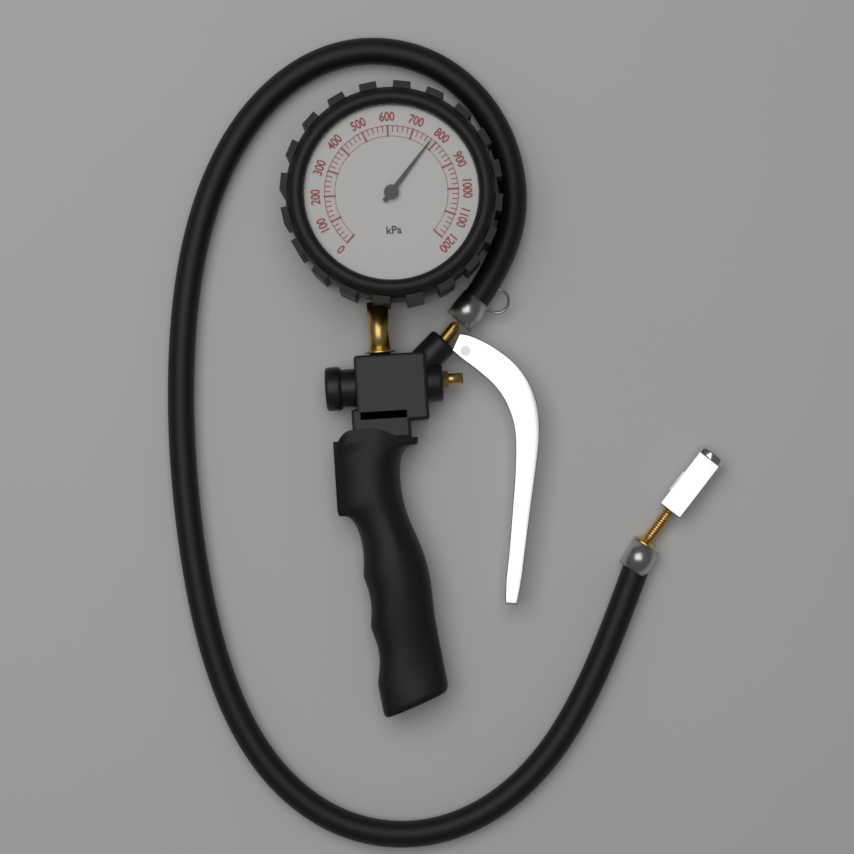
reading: 780 kPa
